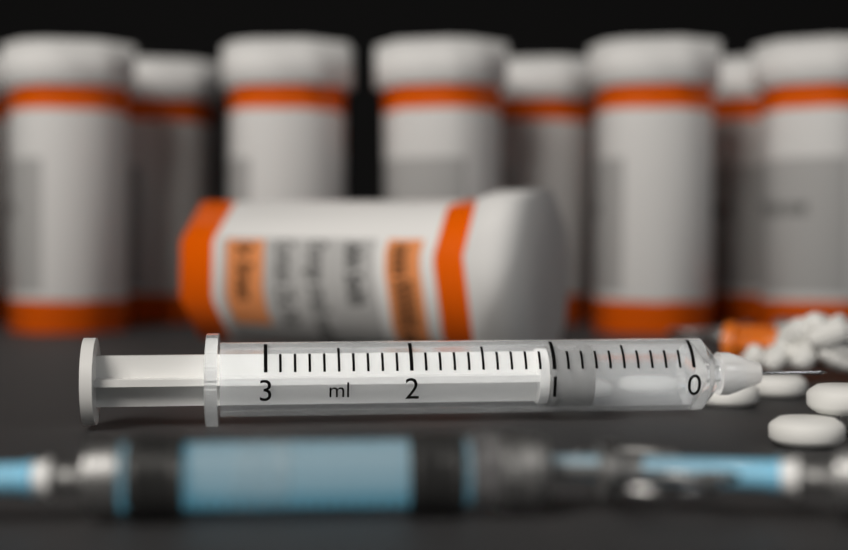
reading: 0.7 ml
